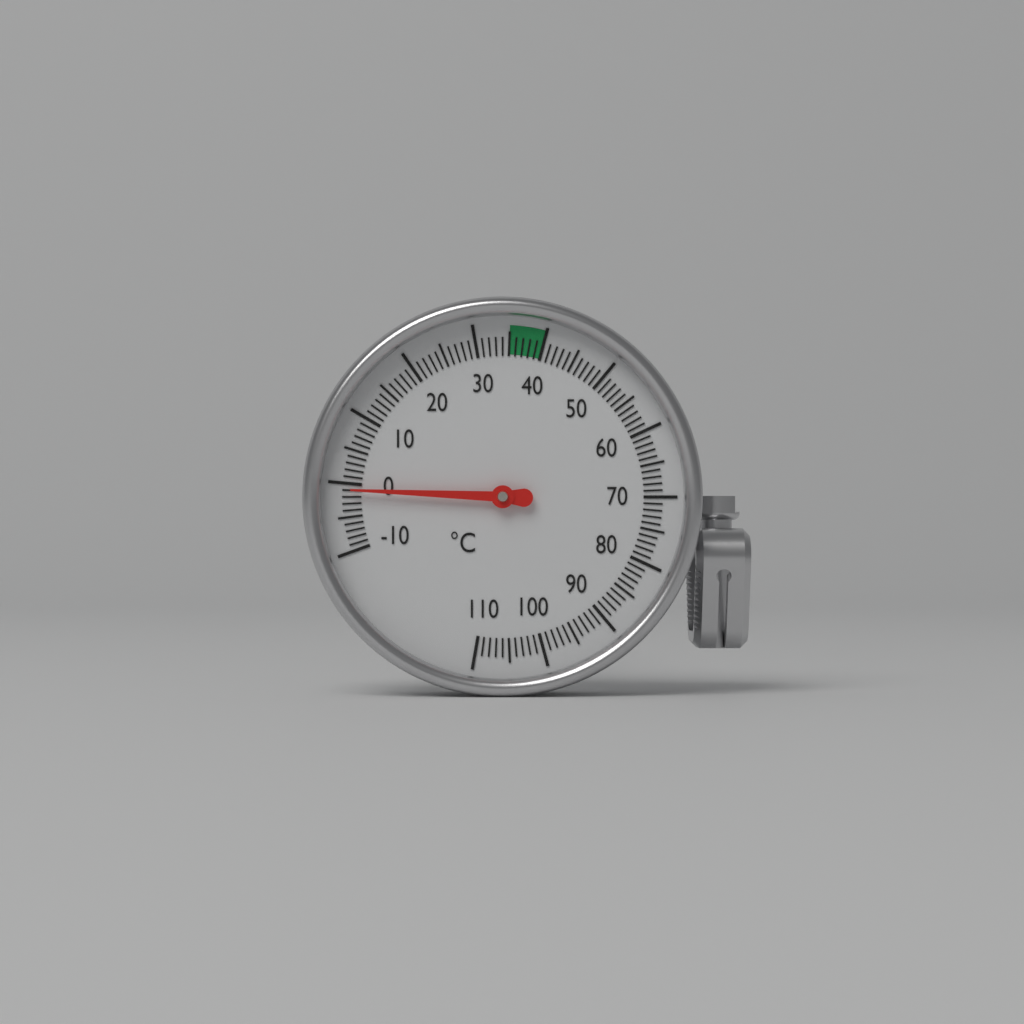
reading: -1 °C
